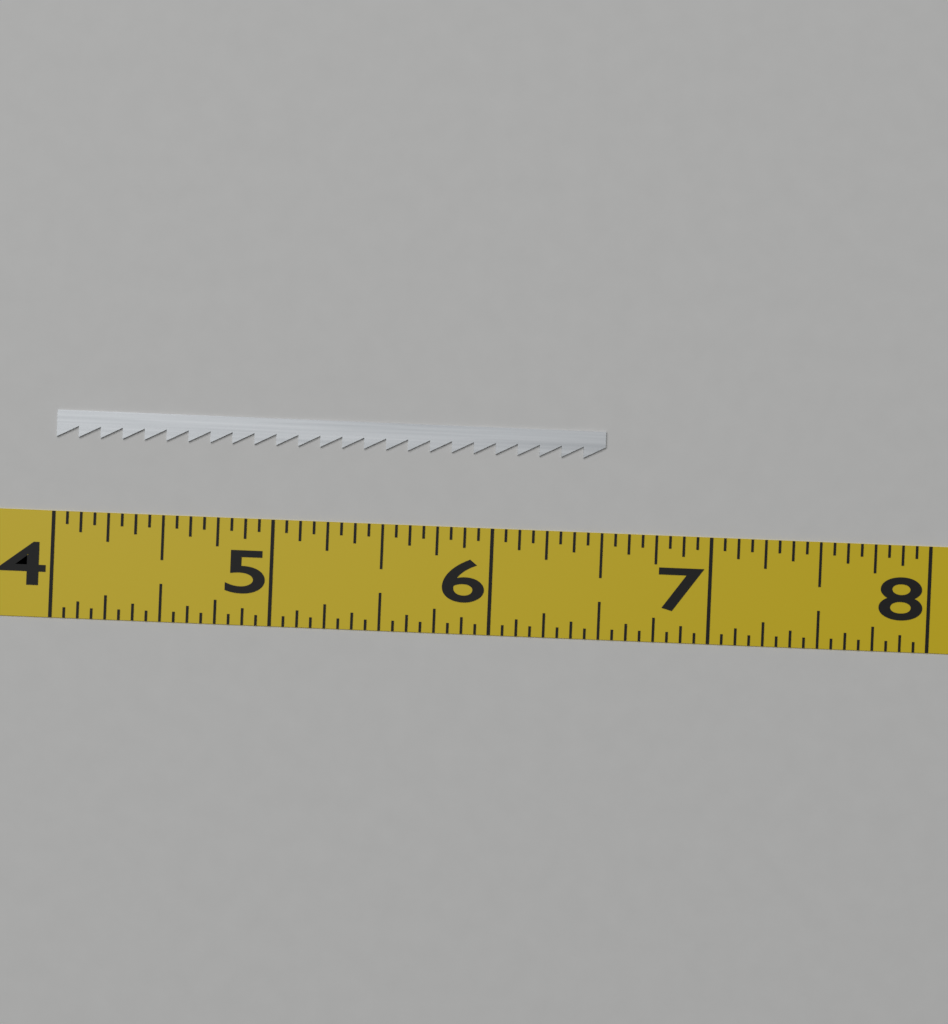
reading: 6.5000 (no unit)
